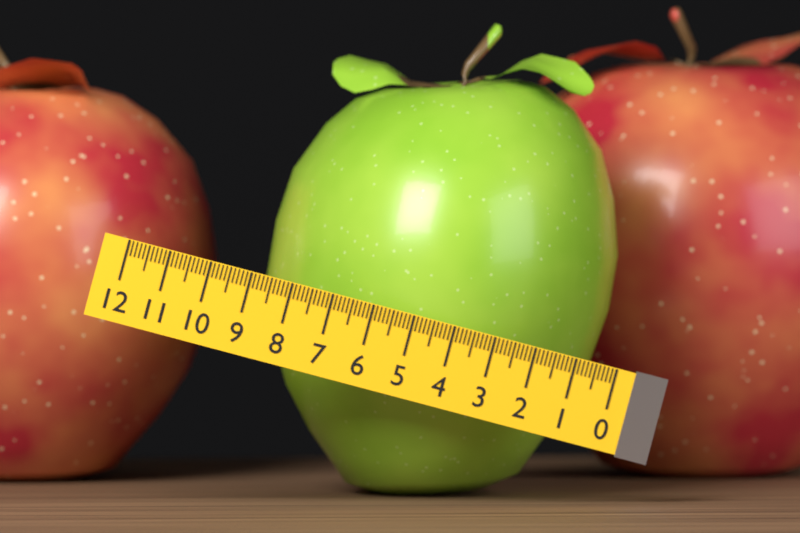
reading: 8.3 (no unit)
